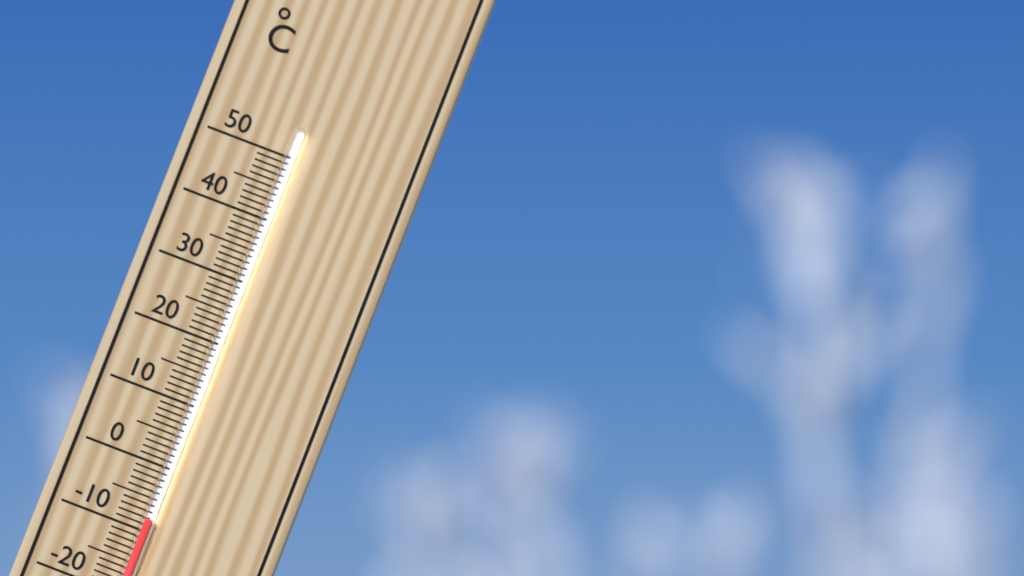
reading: -8 °C
